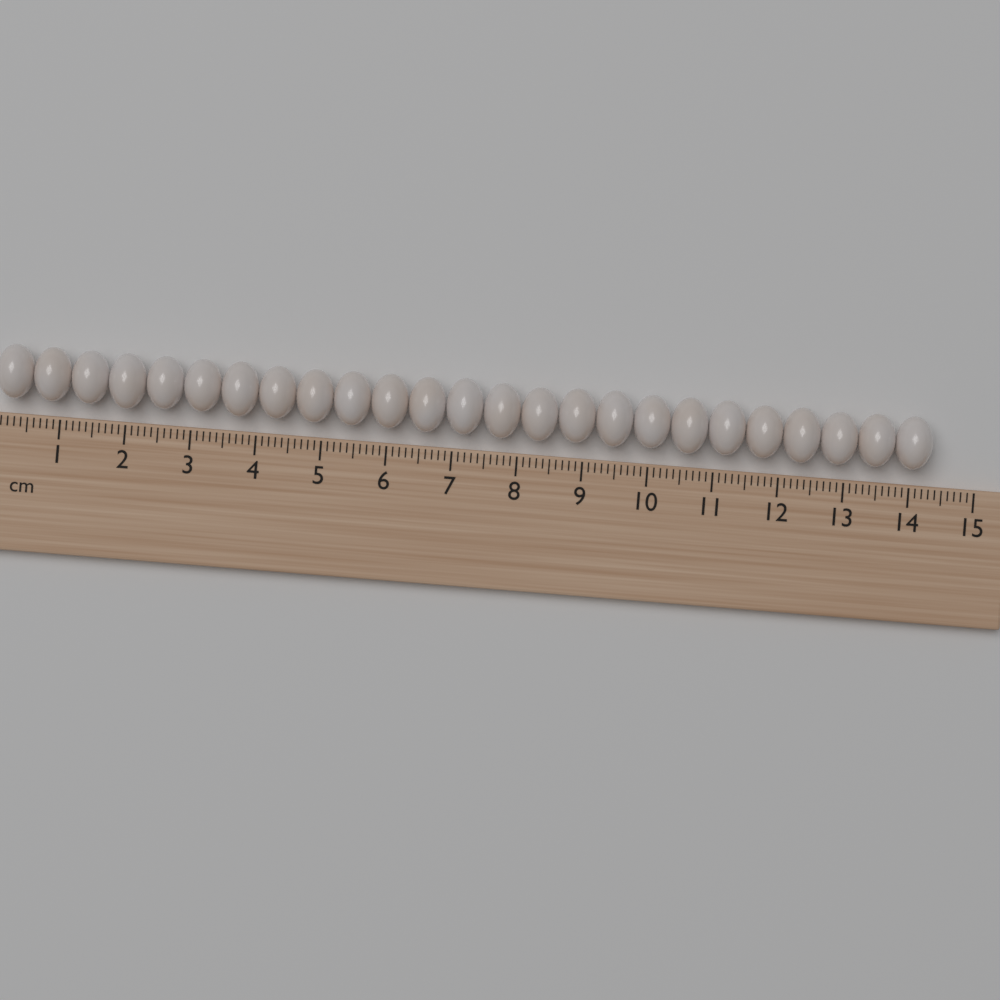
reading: 14.3 cm
